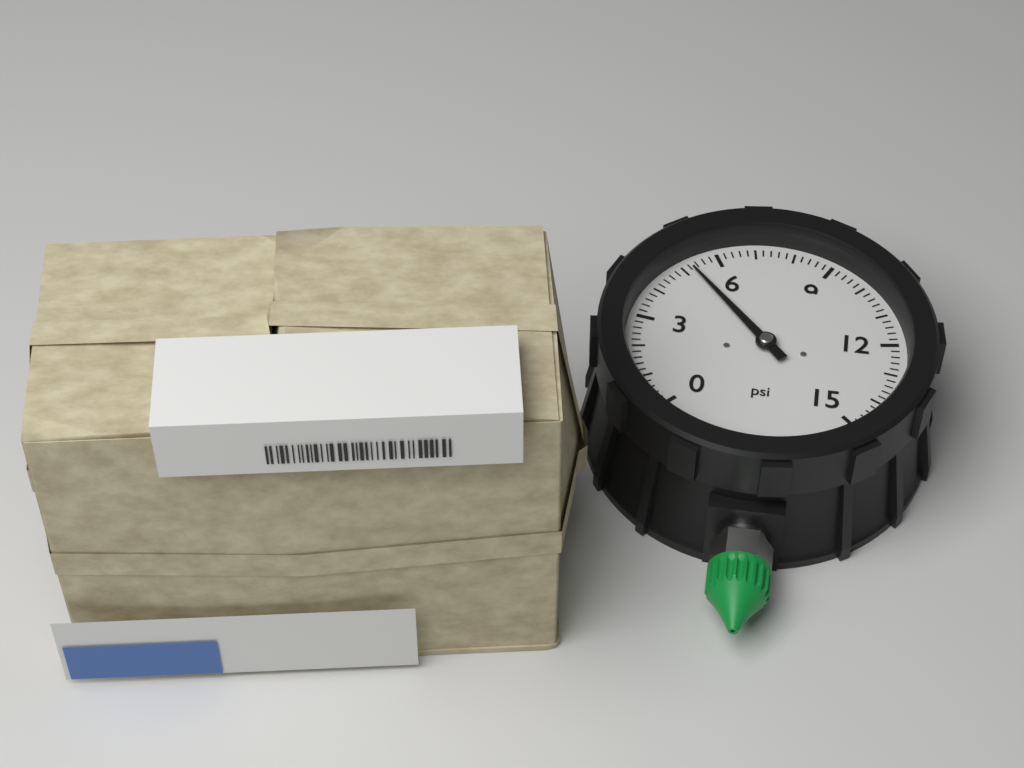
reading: 5.2 psi
